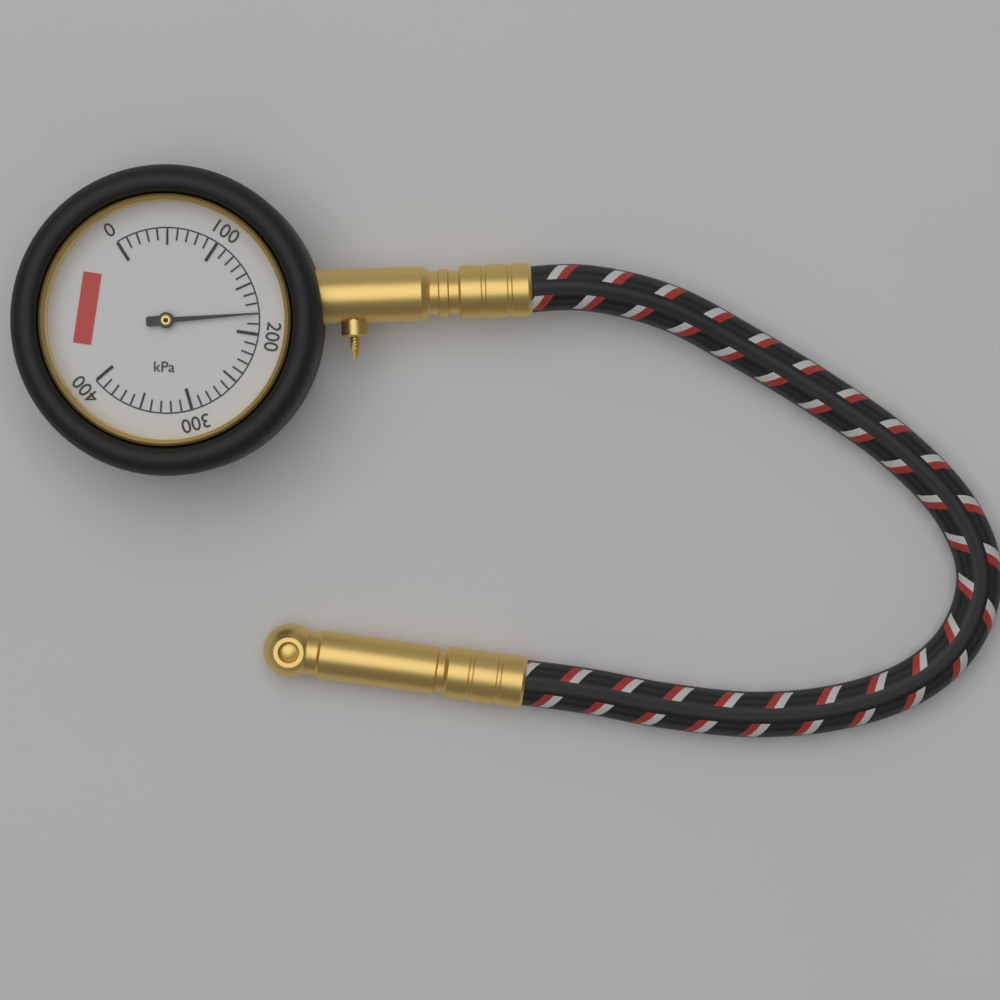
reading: 180 kPa
